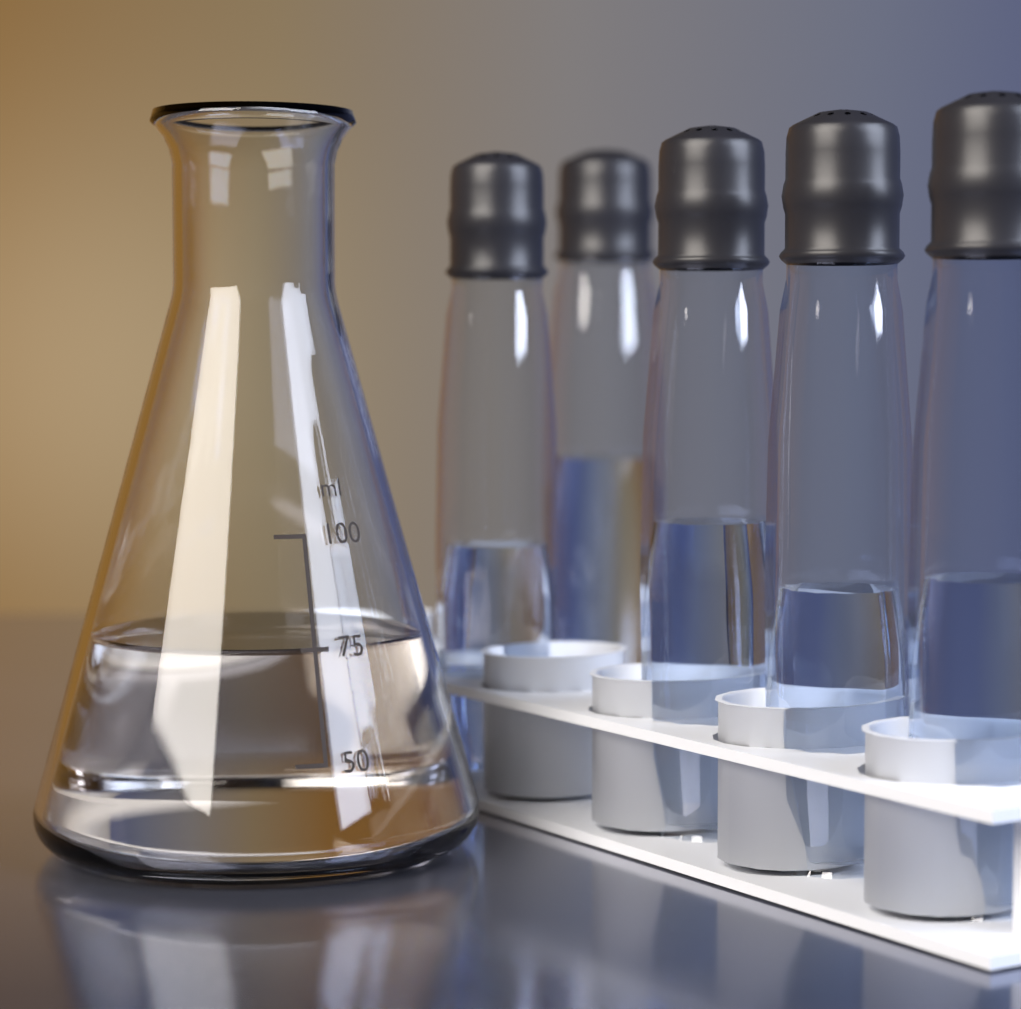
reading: 75 ml
